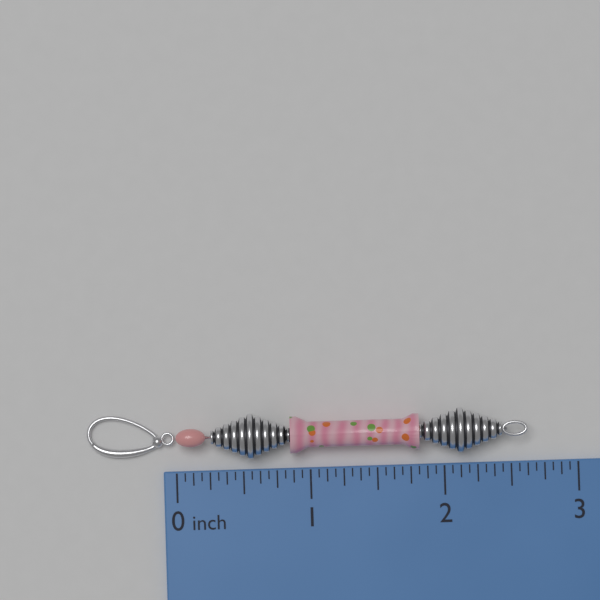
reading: 2.6250 inch
